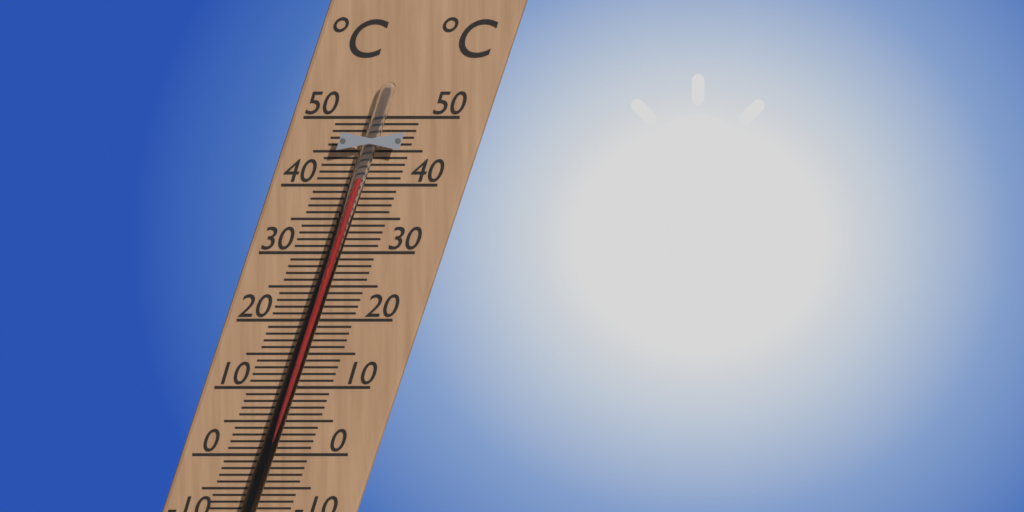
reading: 41 °C
